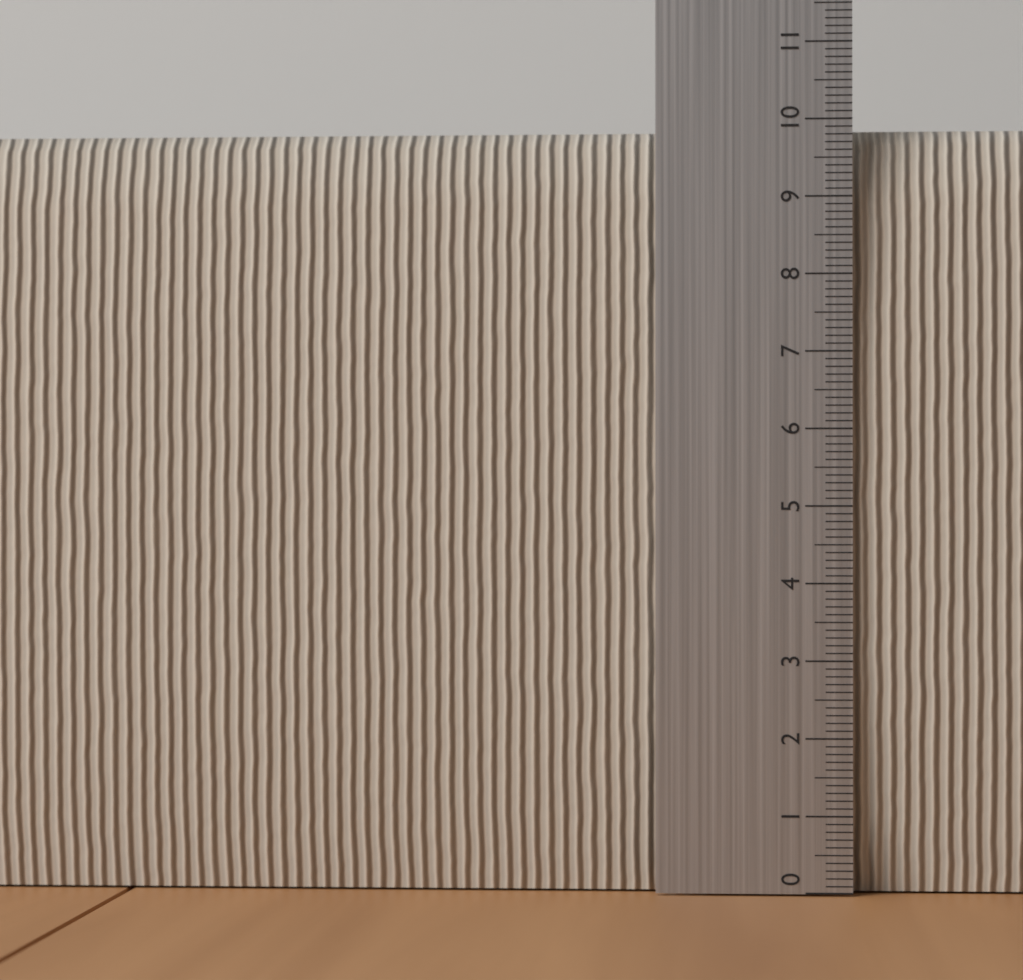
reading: 9.9 (no unit)
